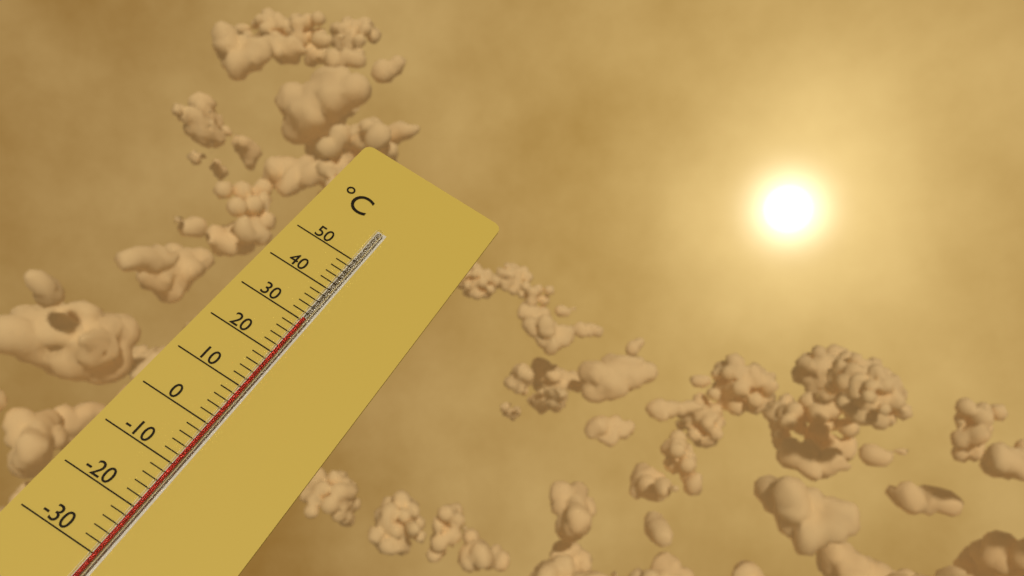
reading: 30 °C
